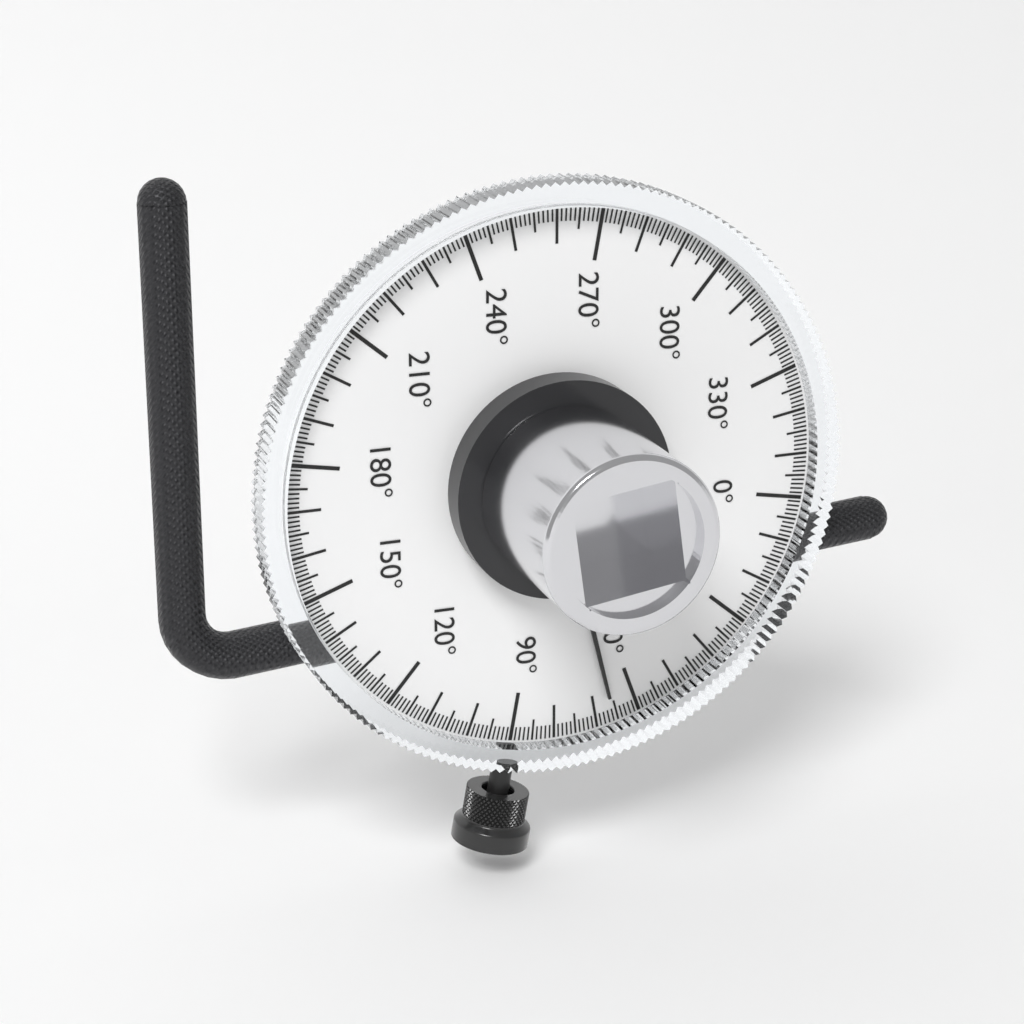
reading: 66 °
